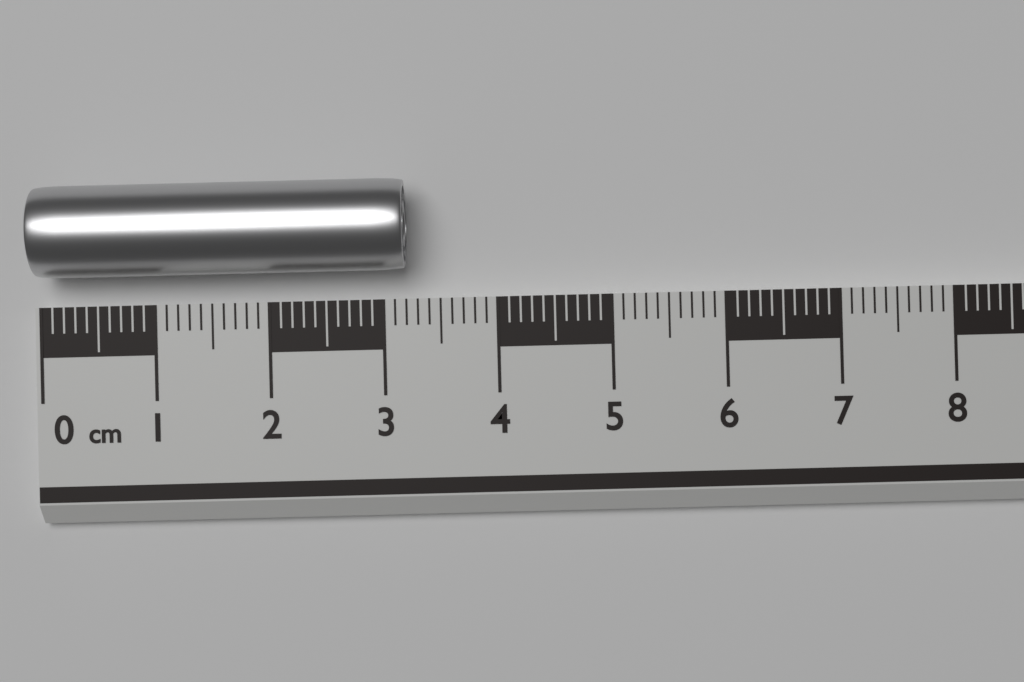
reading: 3.2 cm
